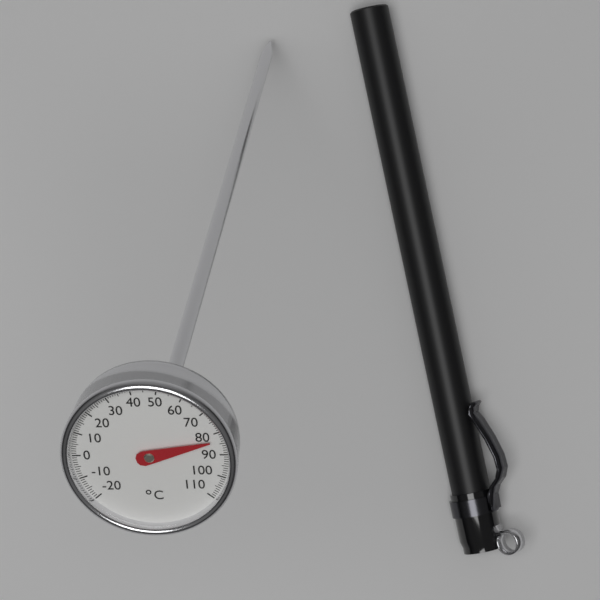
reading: 83 °C
